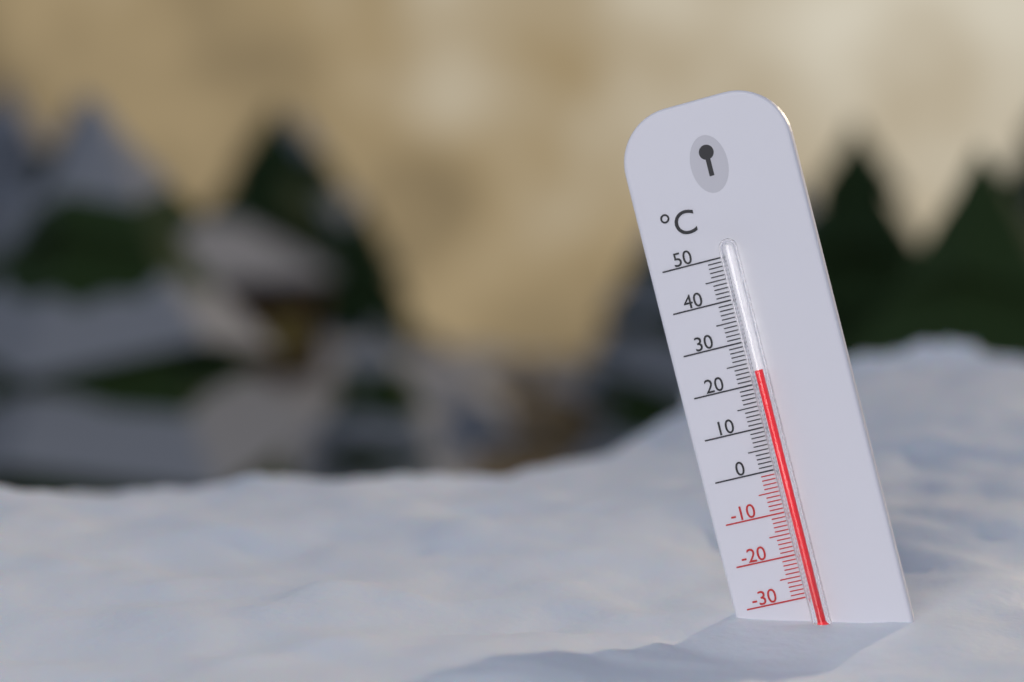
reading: 23 °C
